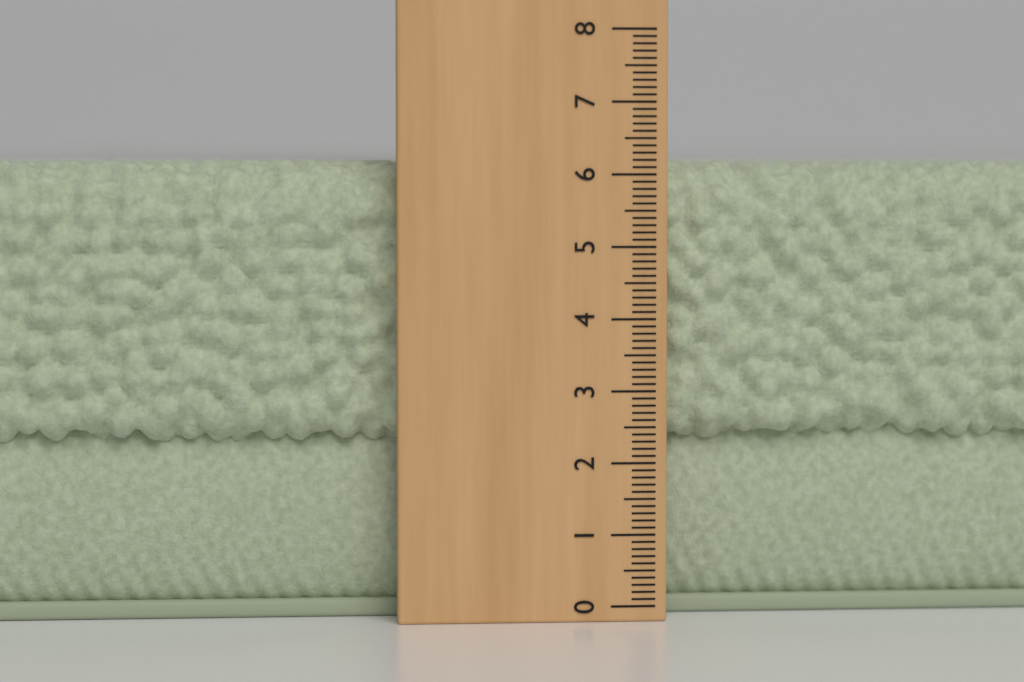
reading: 6.2 (no unit)
